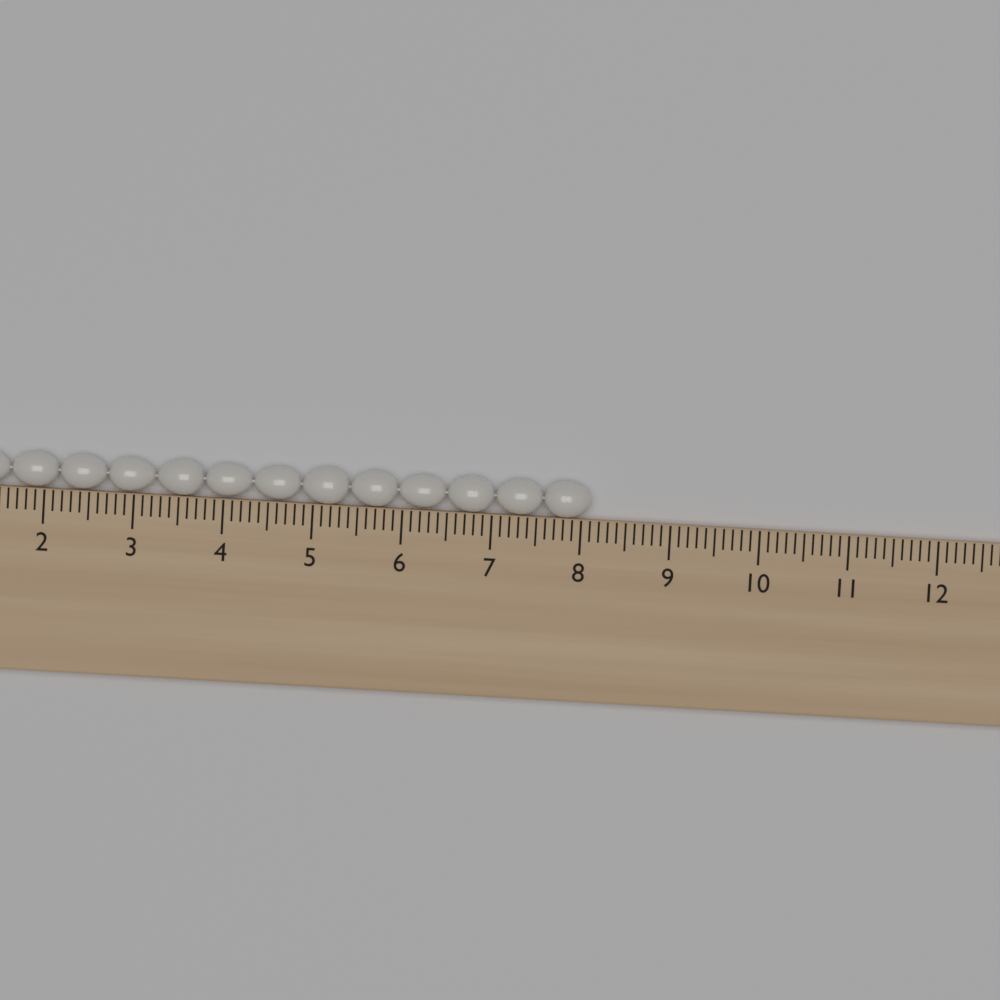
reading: 8.1 cm
